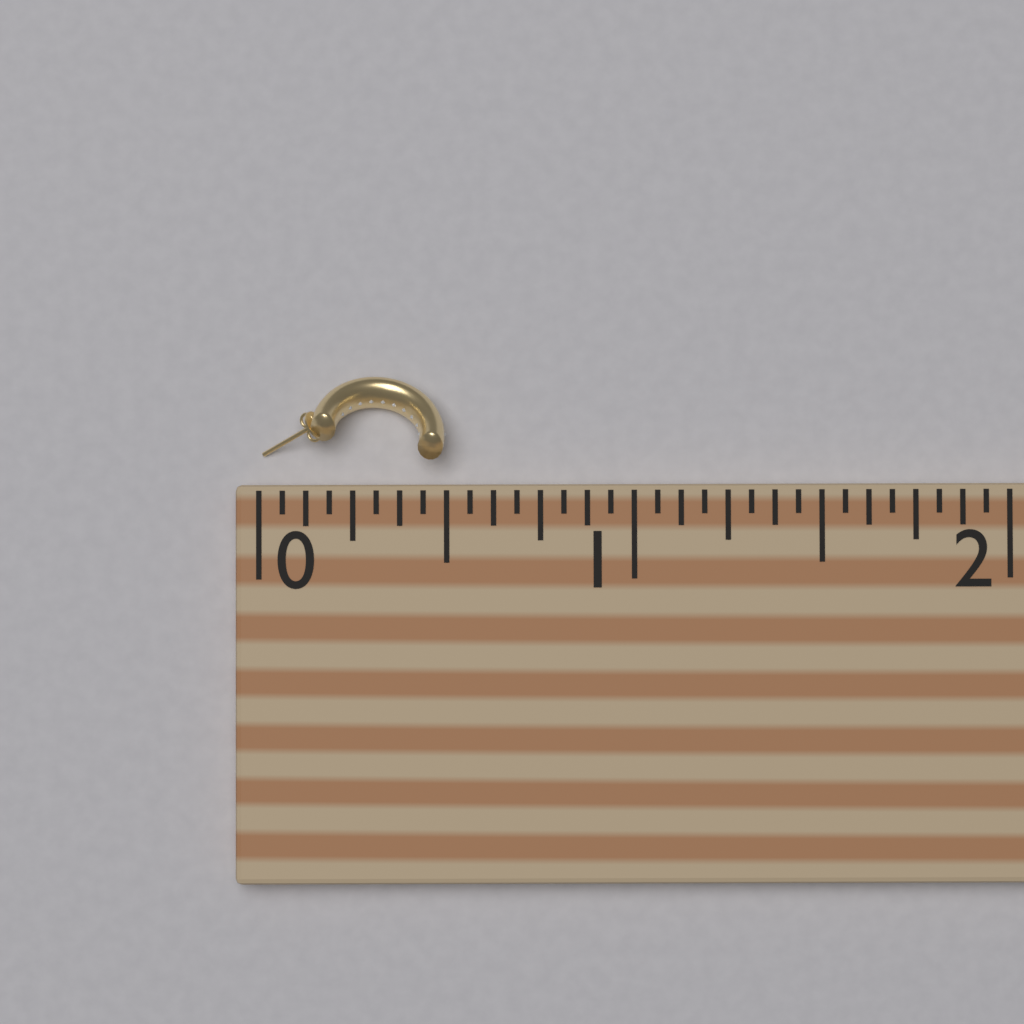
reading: 0.5000 (no unit)
